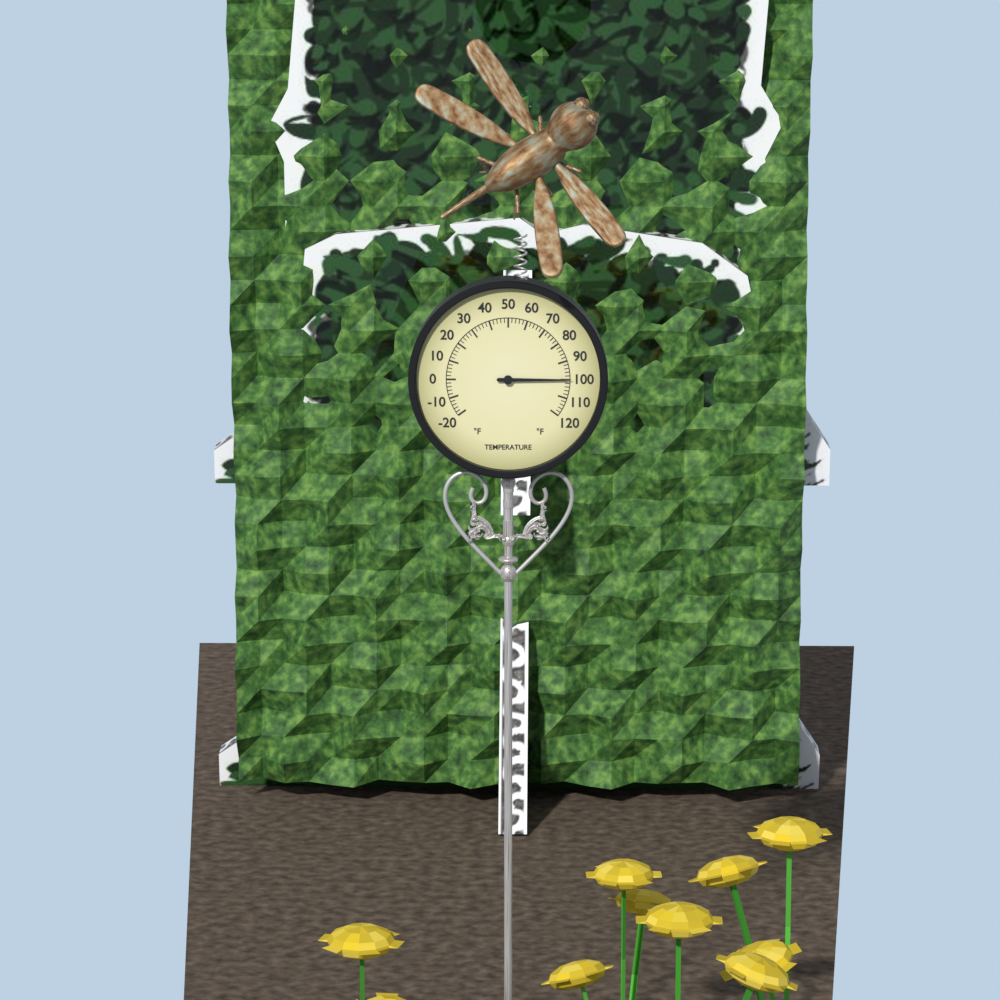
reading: 100 °F
